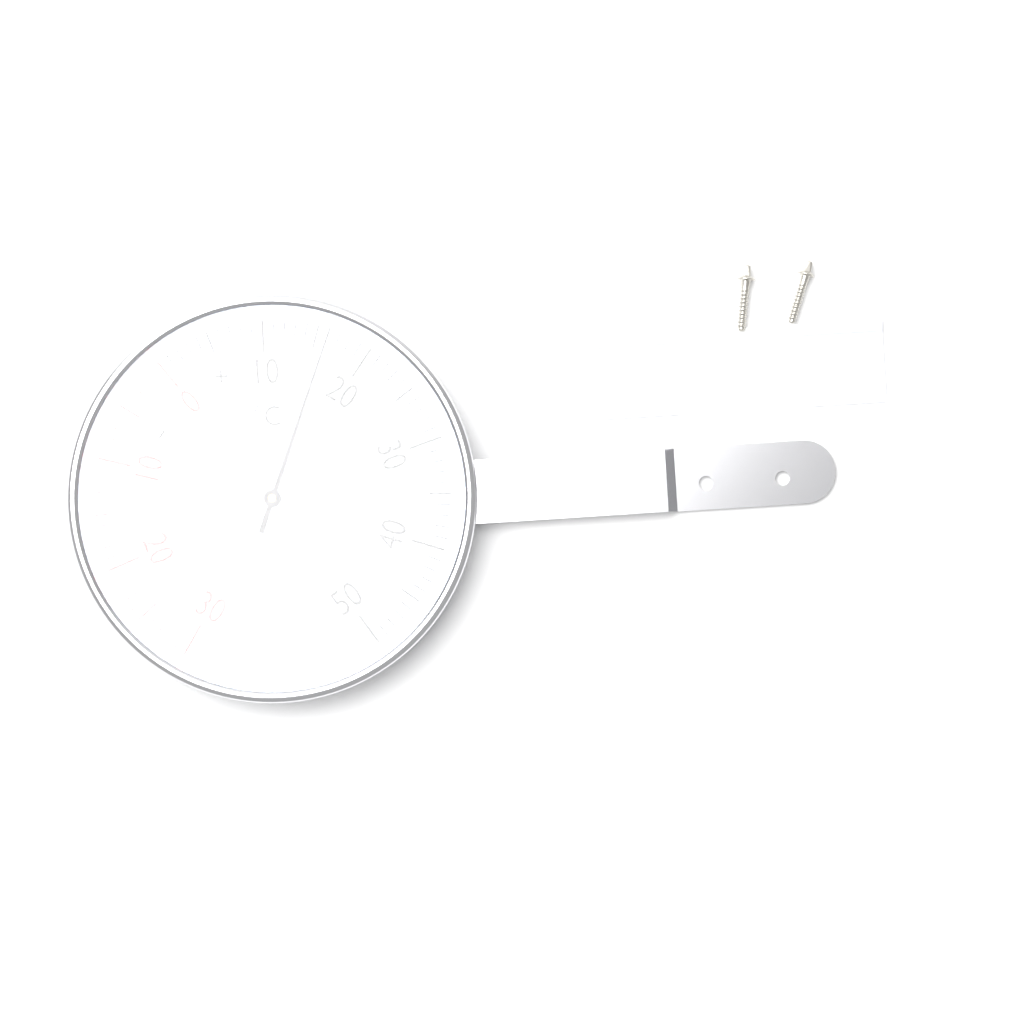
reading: 16 °C
